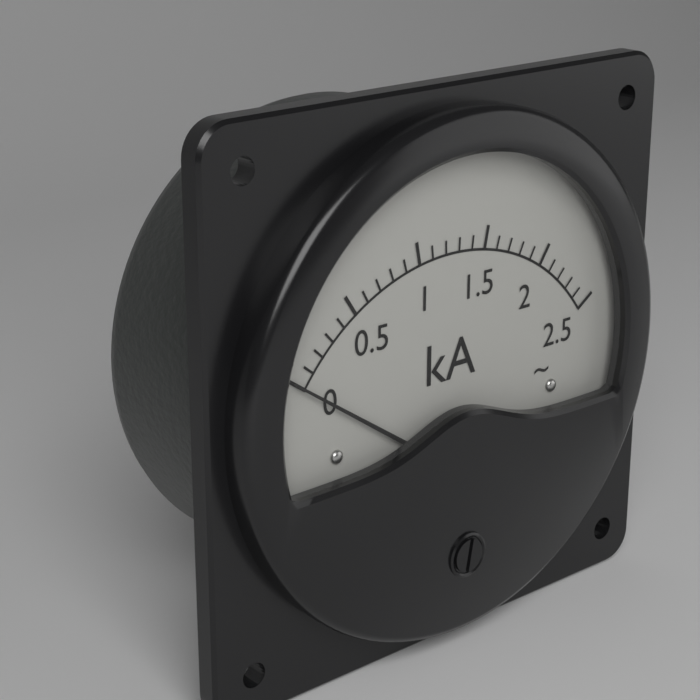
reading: 0.0 kA
